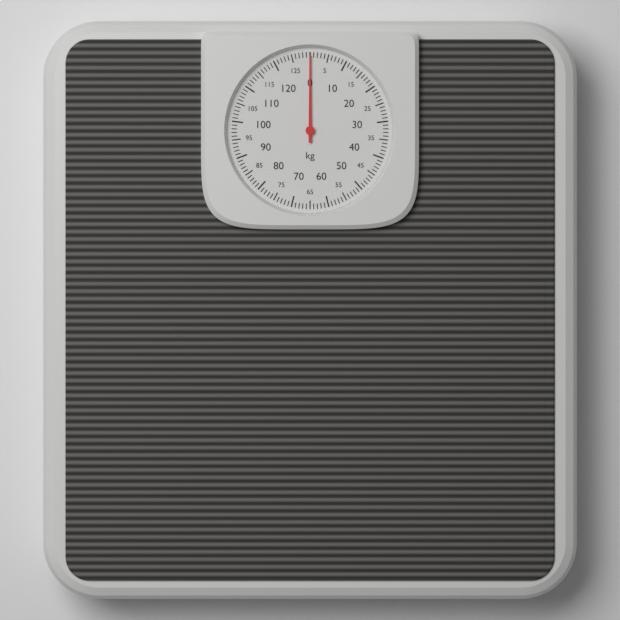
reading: 0 kg
